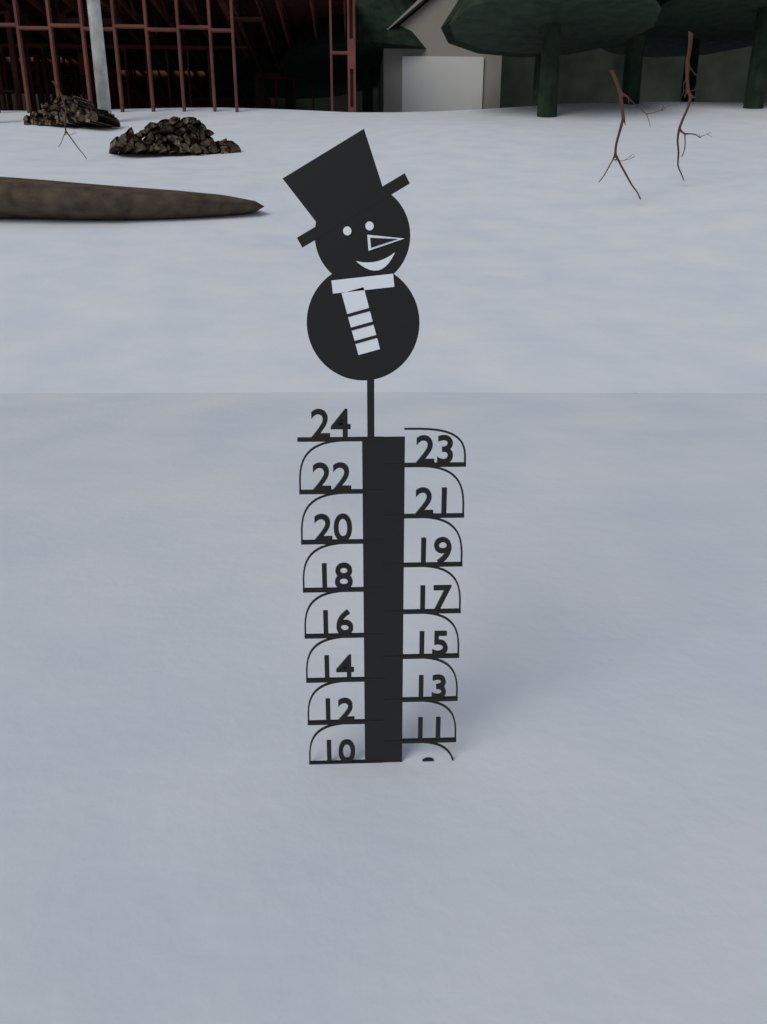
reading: 10 (no unit)
